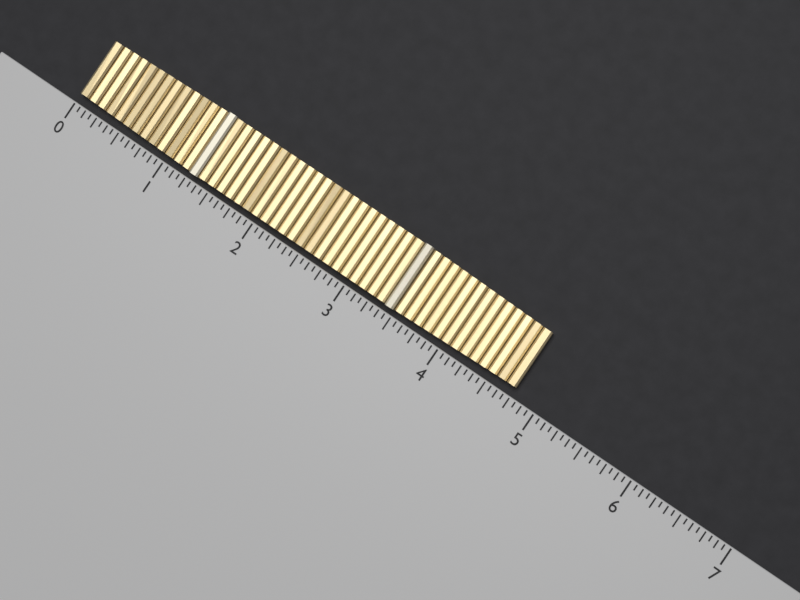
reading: 4.7500 (no unit)
